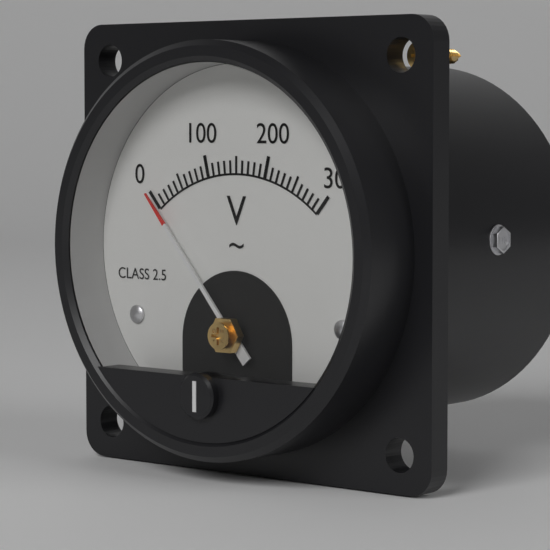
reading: 0 V
